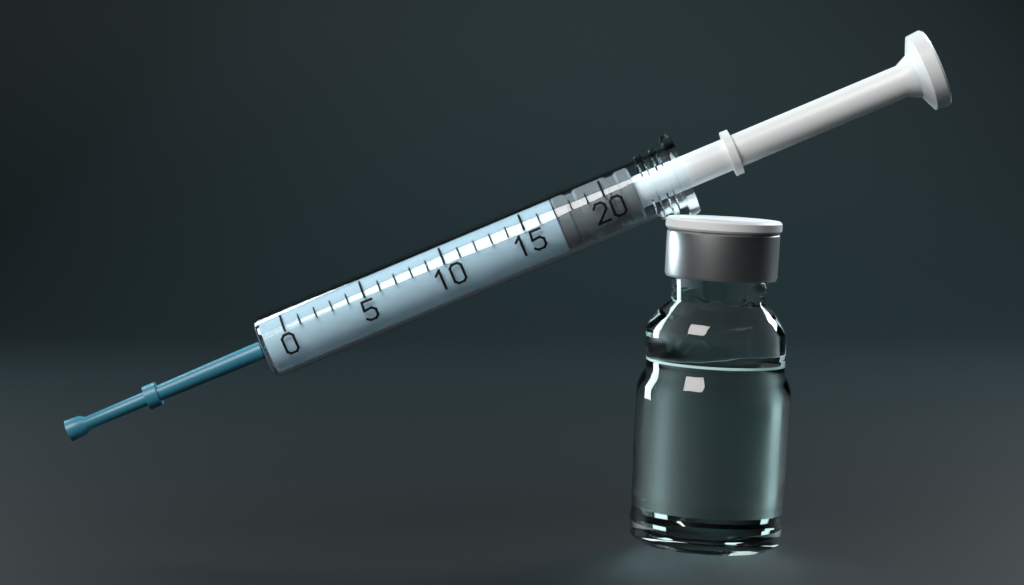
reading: 17 (no unit)
